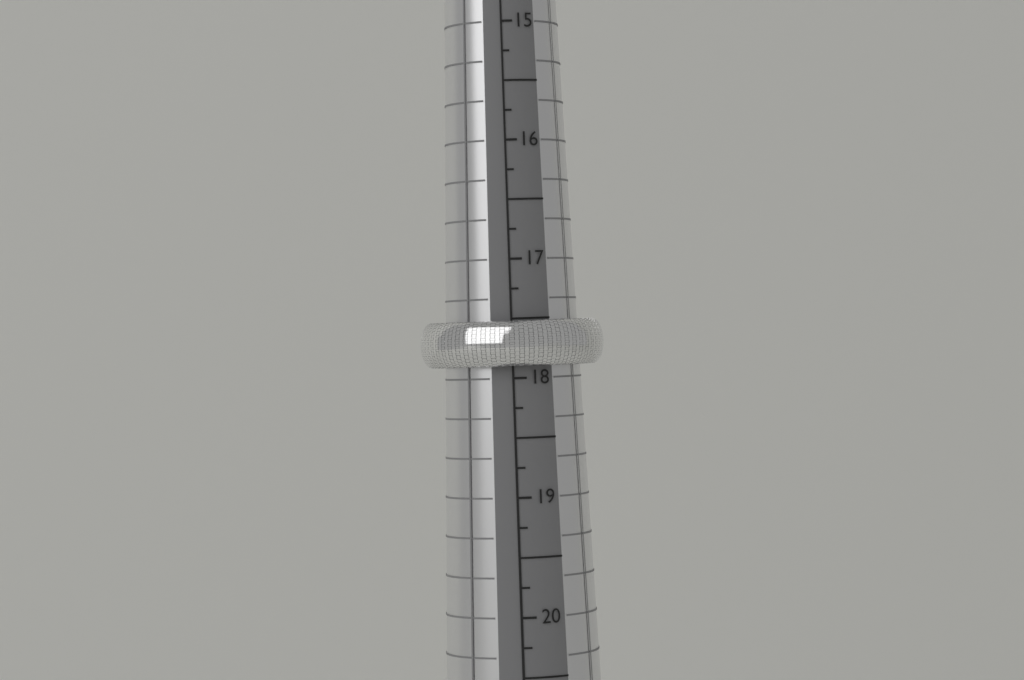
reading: 17.90 mm
